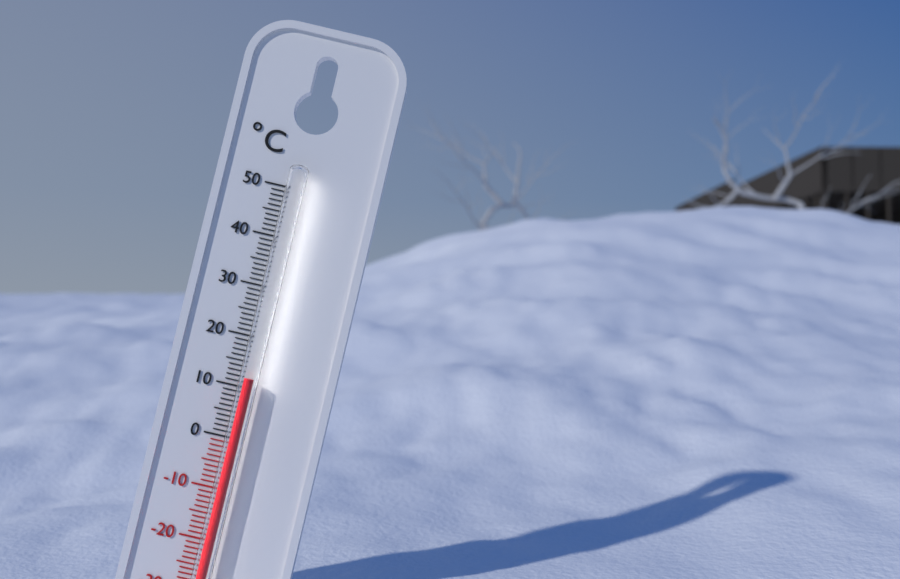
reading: 12 °C
